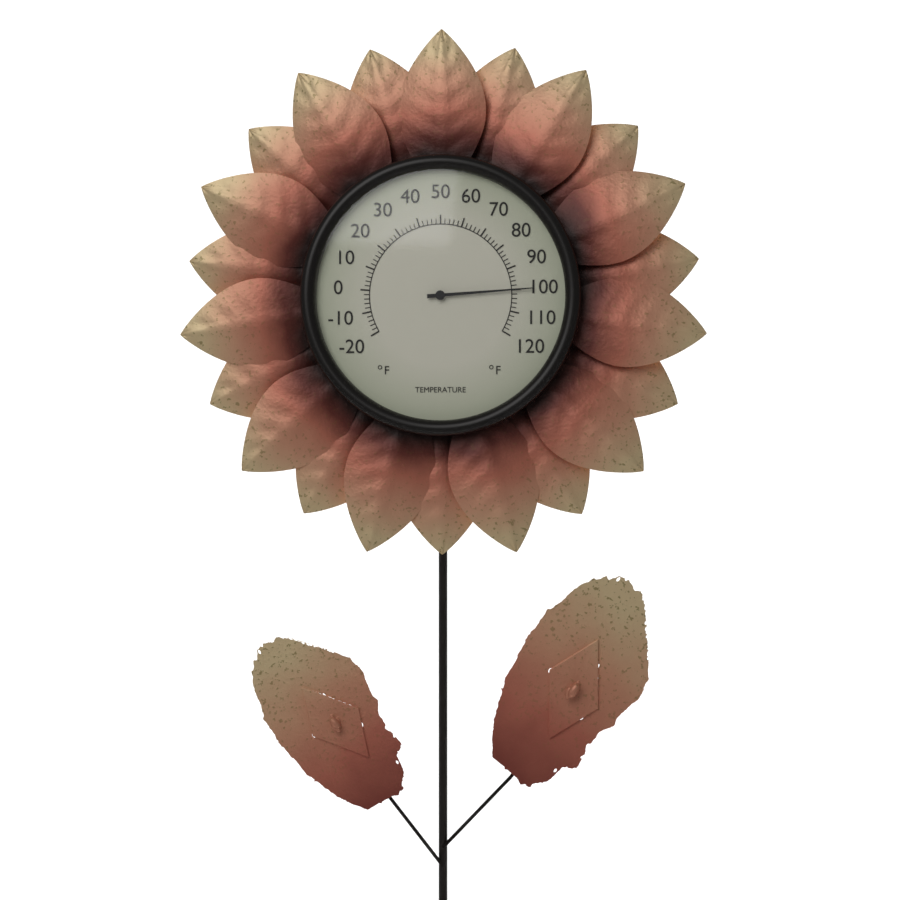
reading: 100 °F
